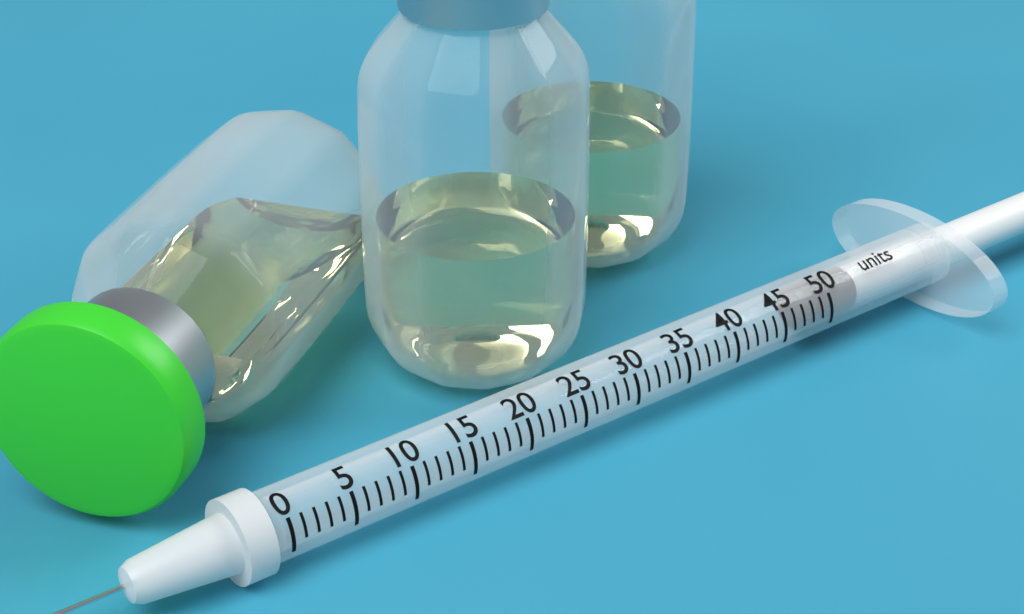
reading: 48 units
